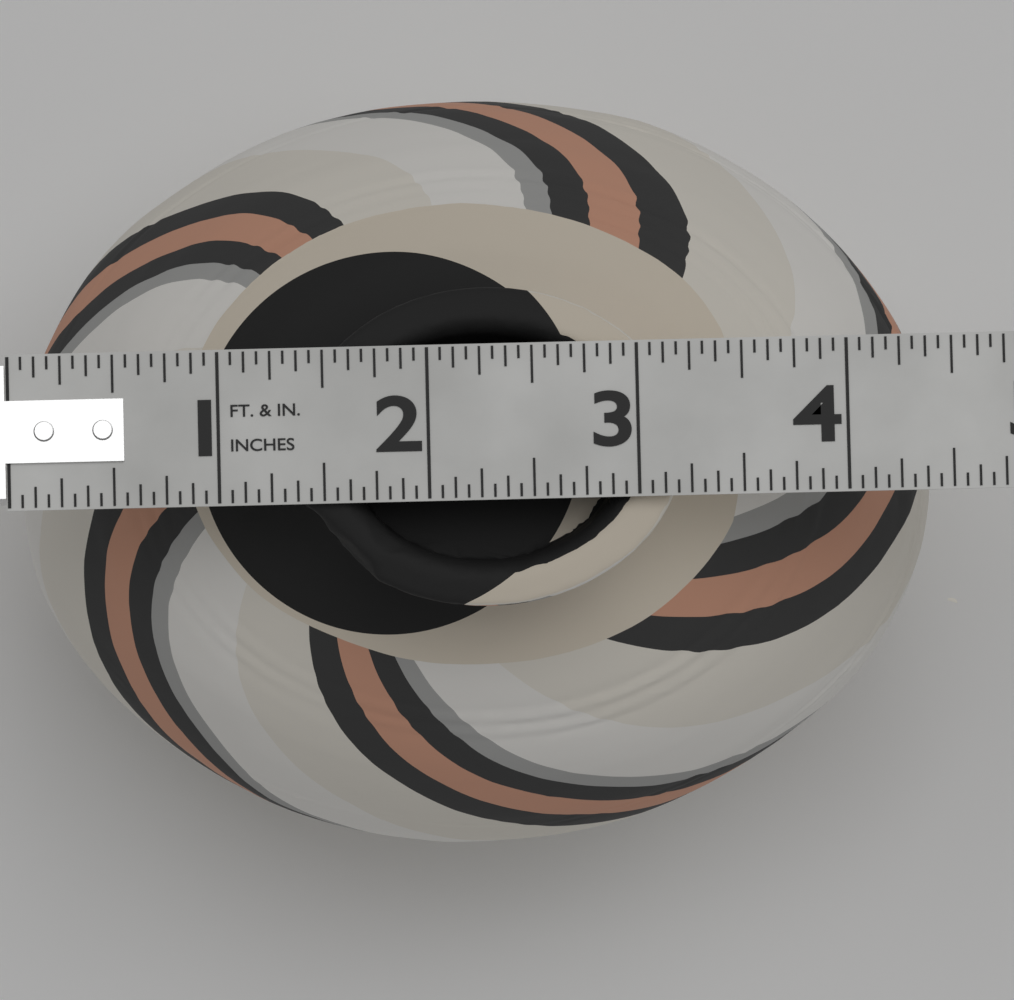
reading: 4.5000 in
